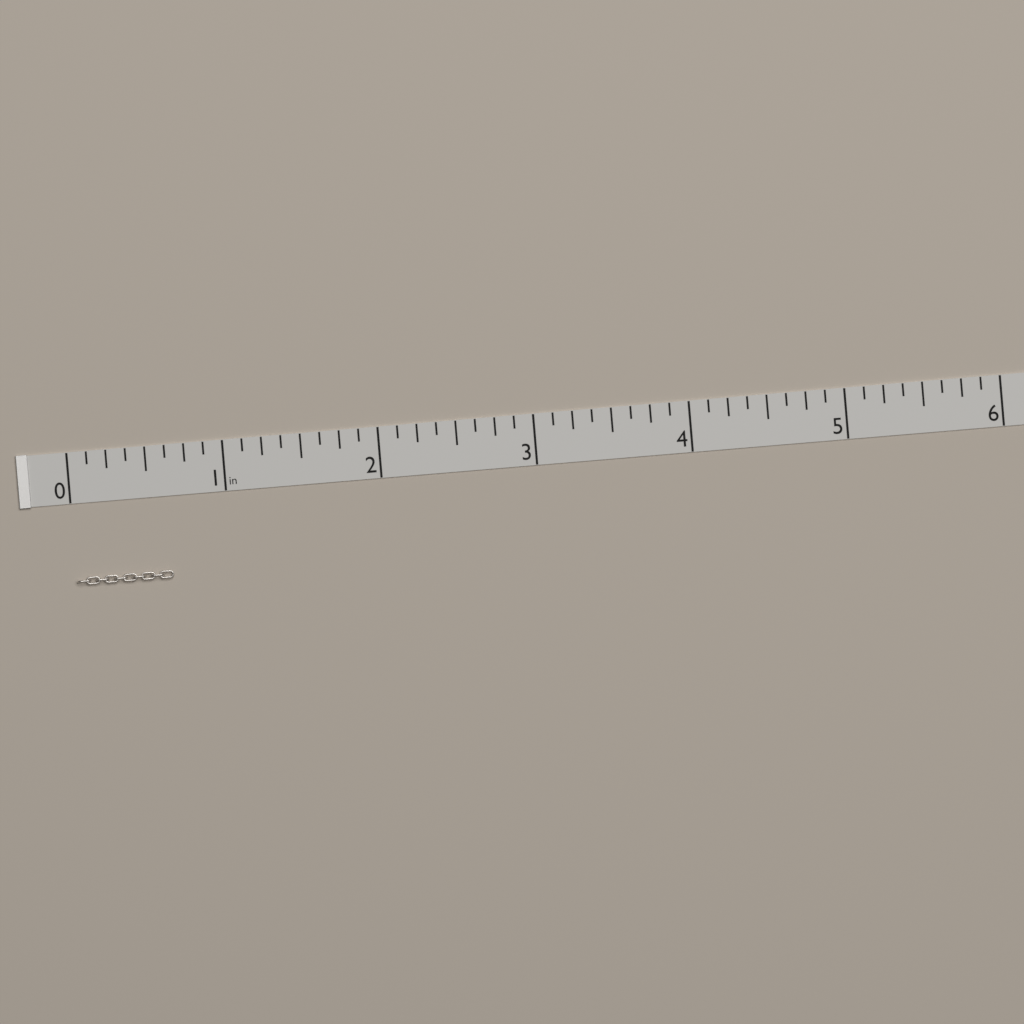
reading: 0.625 in
